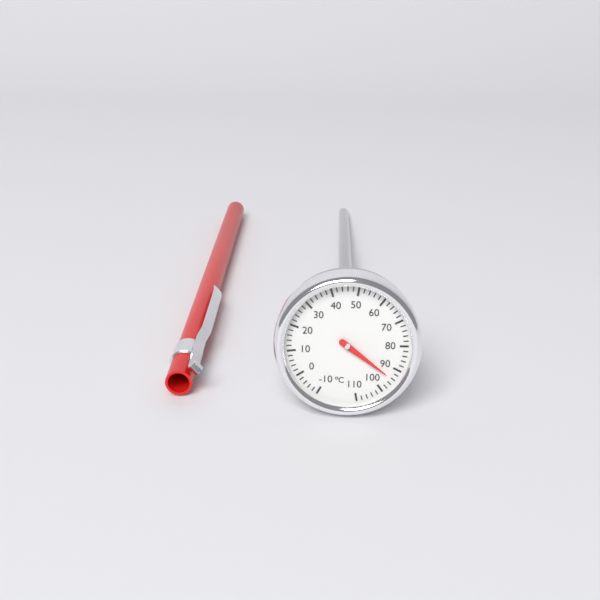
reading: 94 °C
